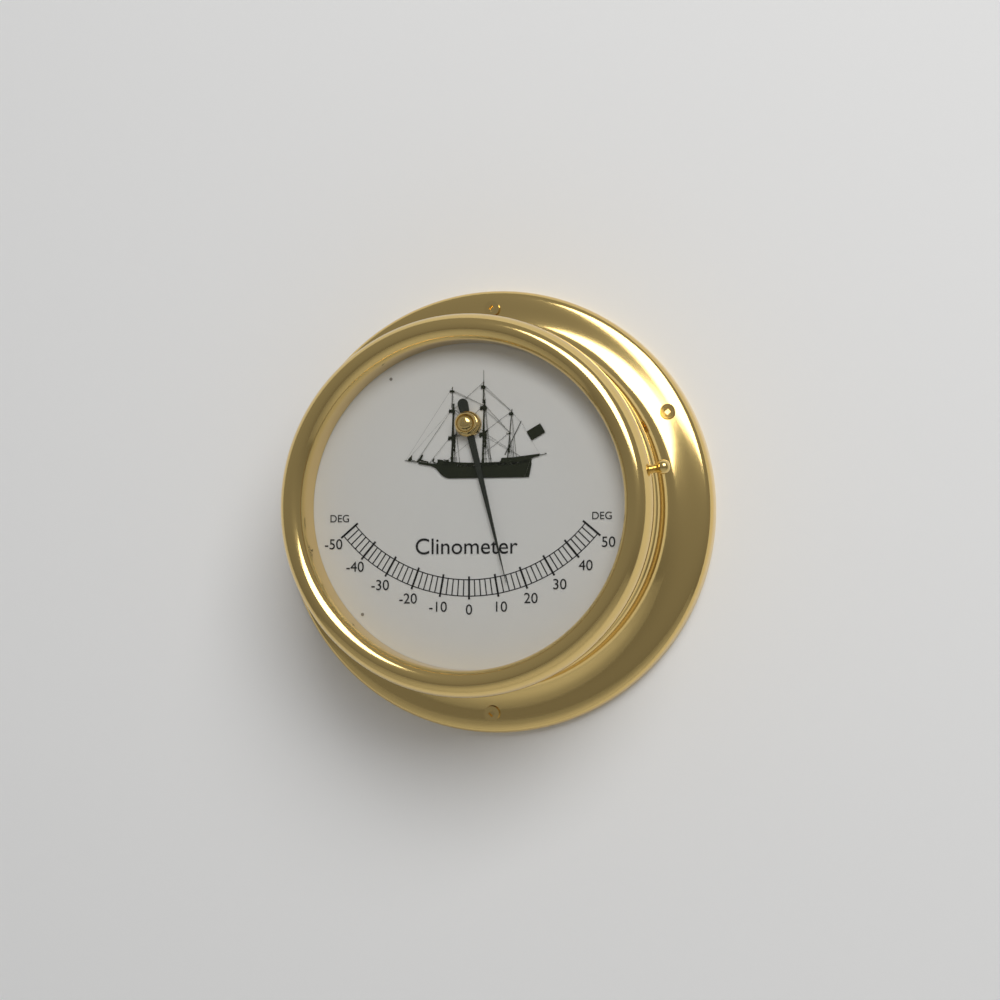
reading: 14 deg
